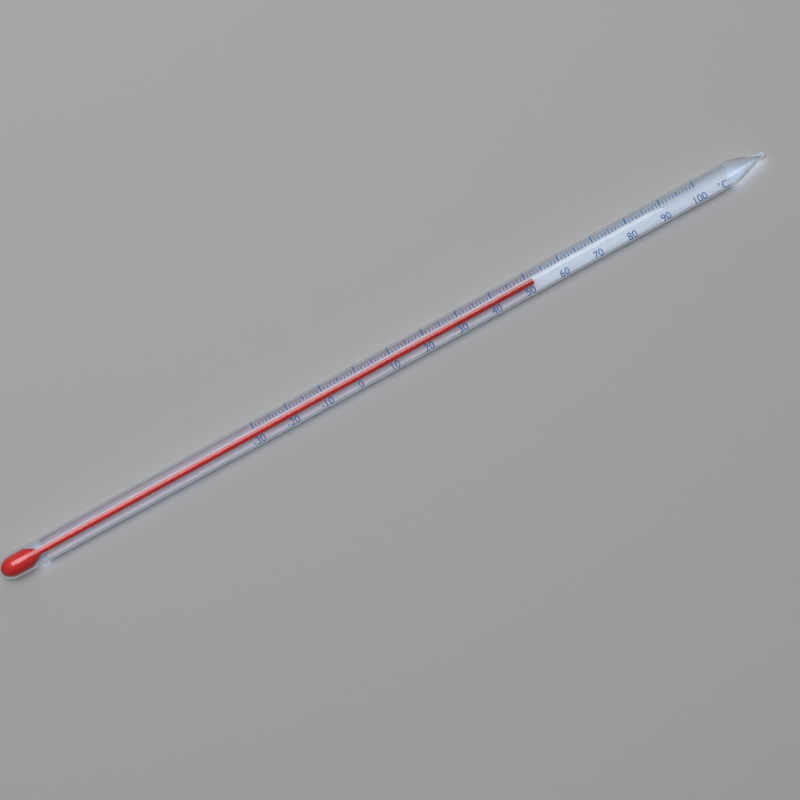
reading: 52 °C
